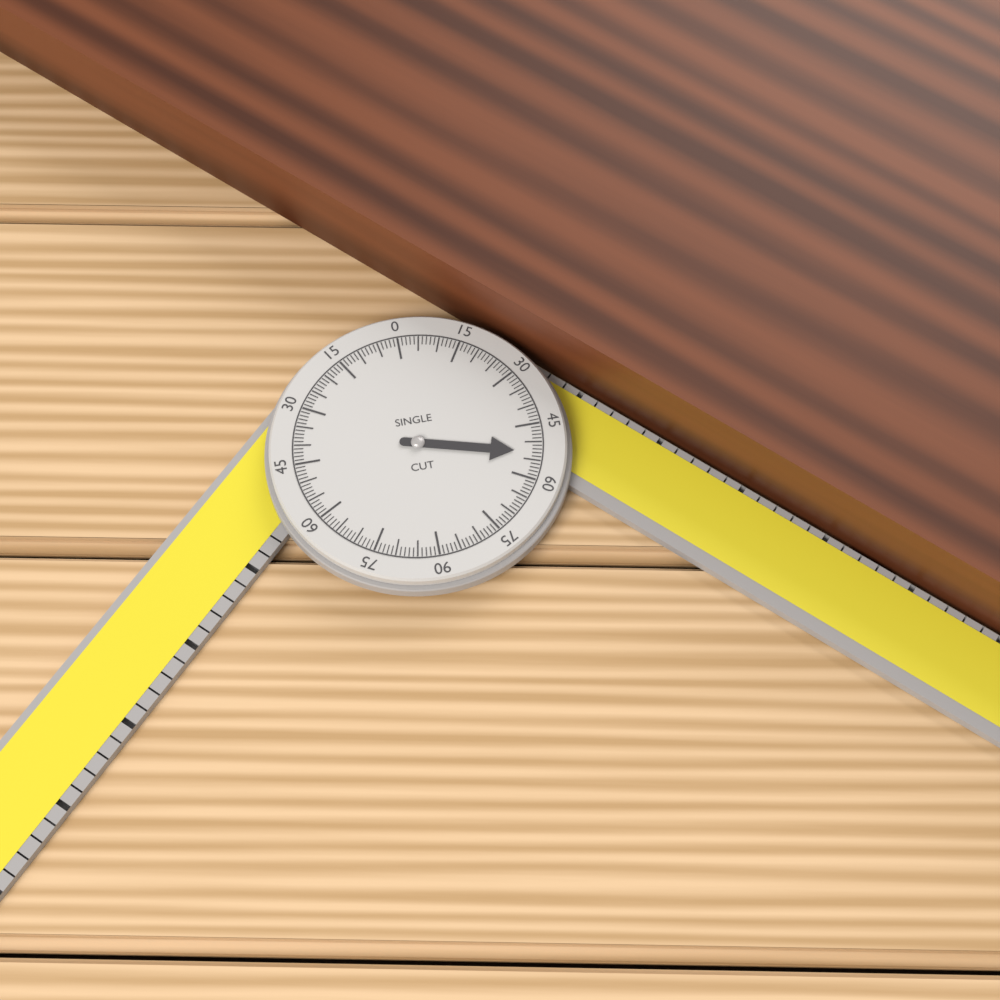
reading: 53 °
